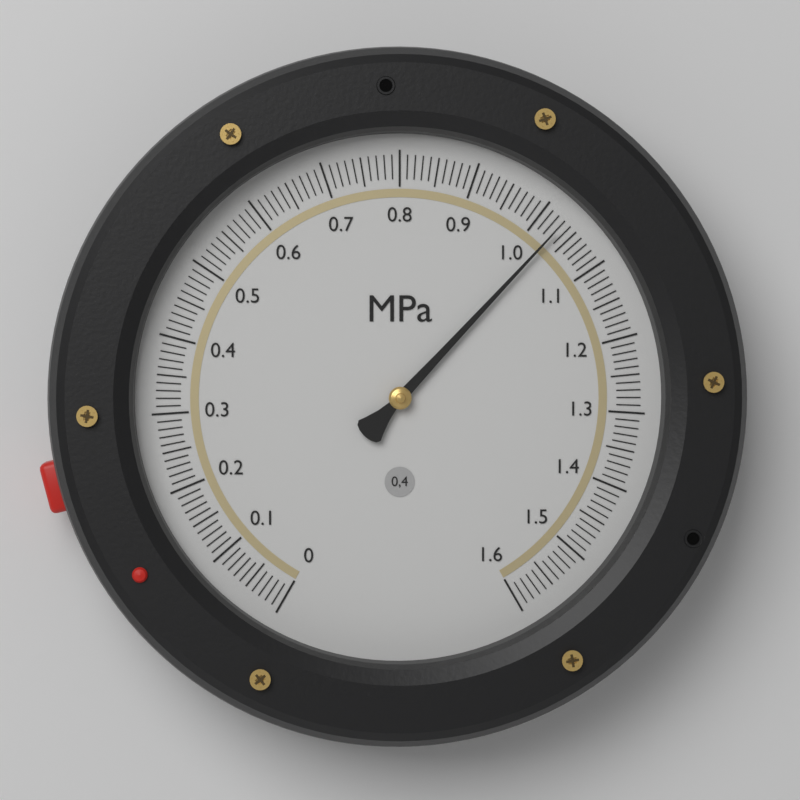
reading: 1.03 MPa
